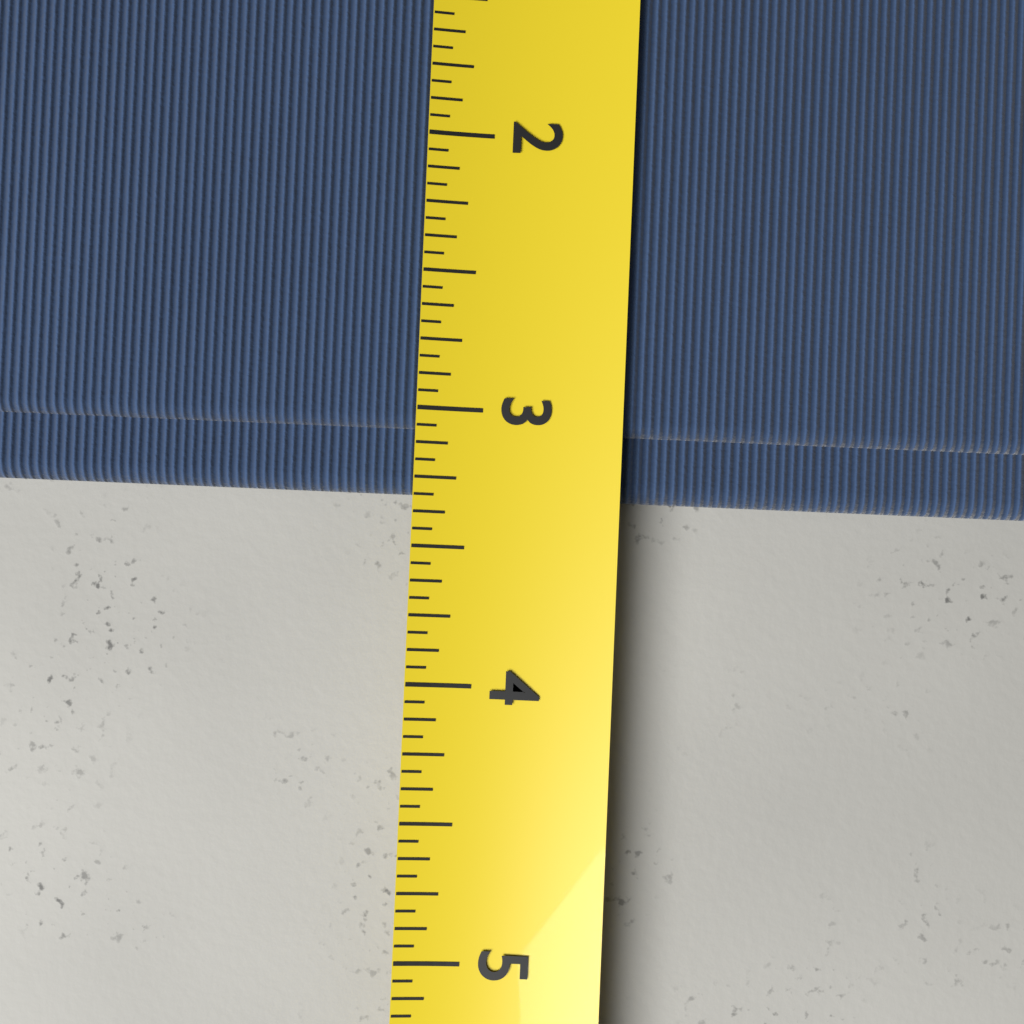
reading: 3.3125 (no unit)
